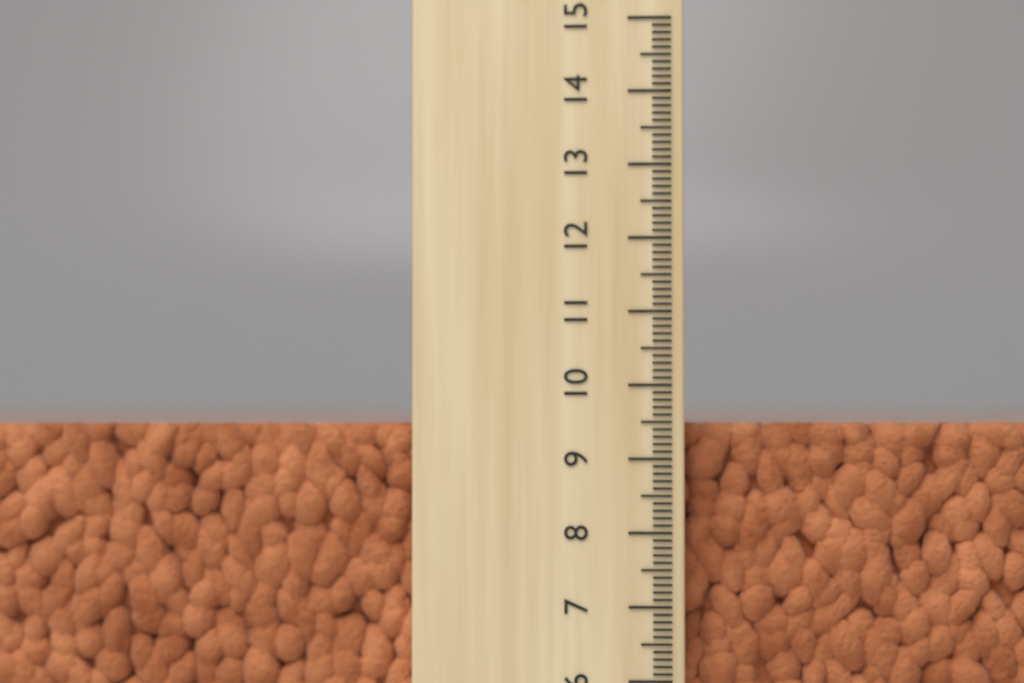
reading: 9.5 (no unit)
